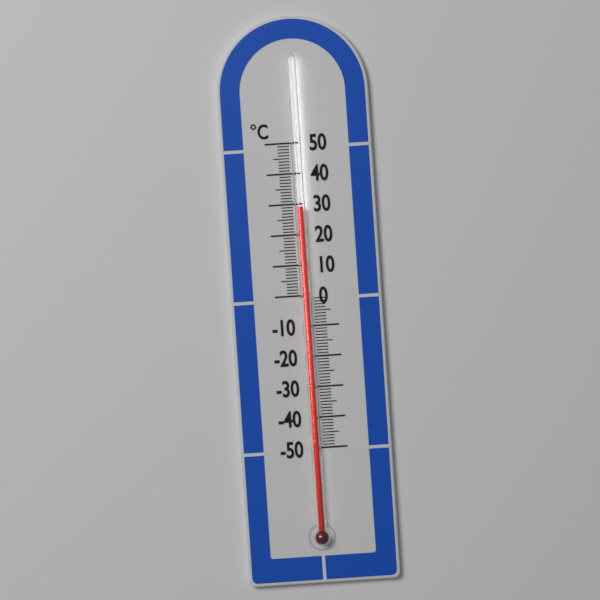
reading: 29 °C
